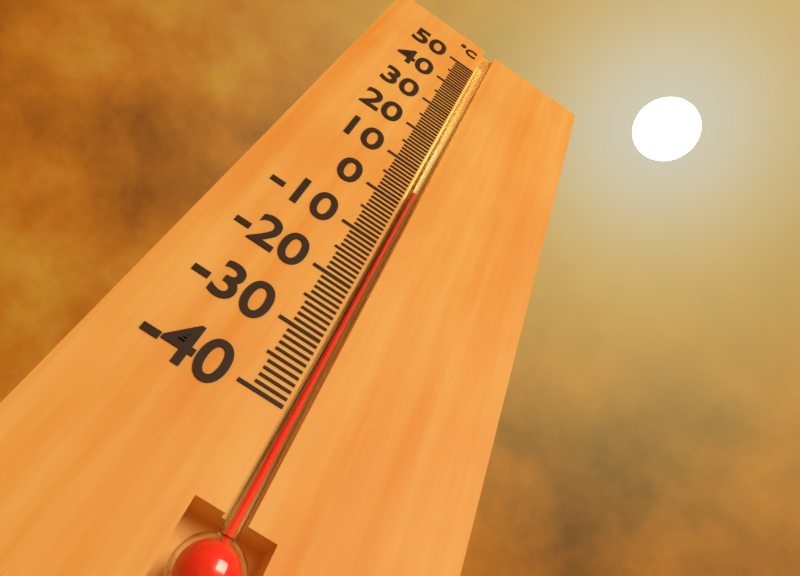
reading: 4 °C
